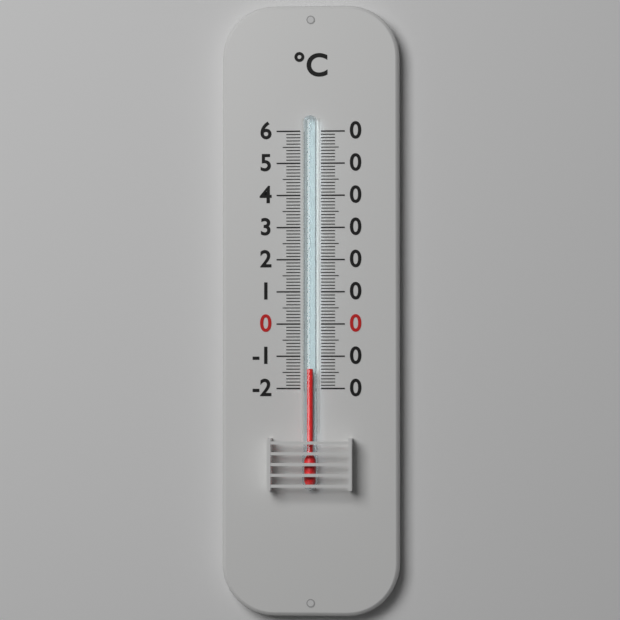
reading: -14 °C
